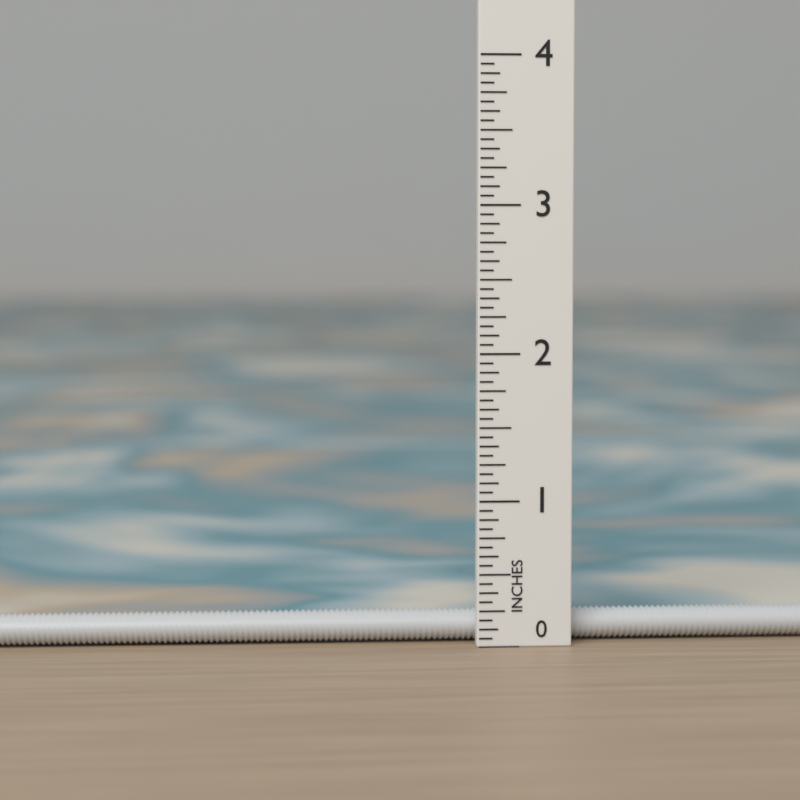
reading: 0.1250 in
